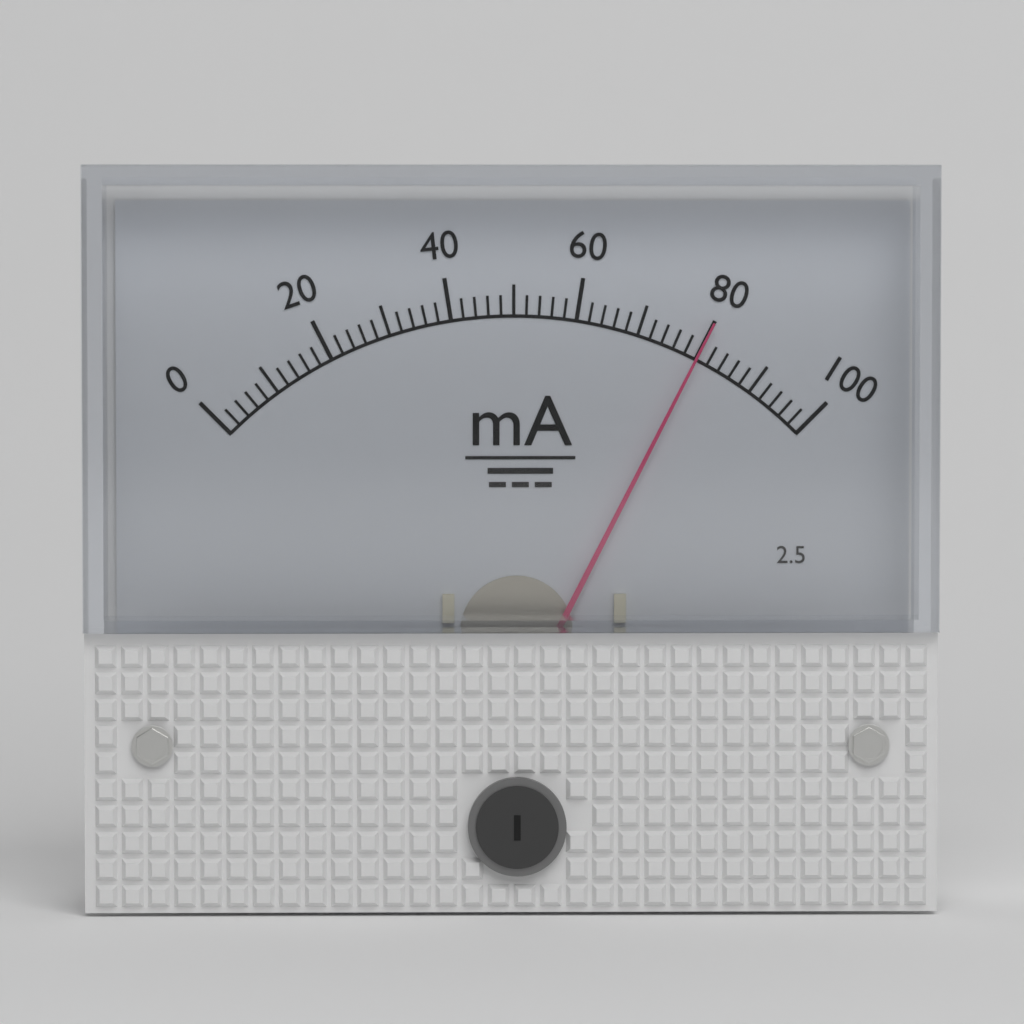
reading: 80 mA
